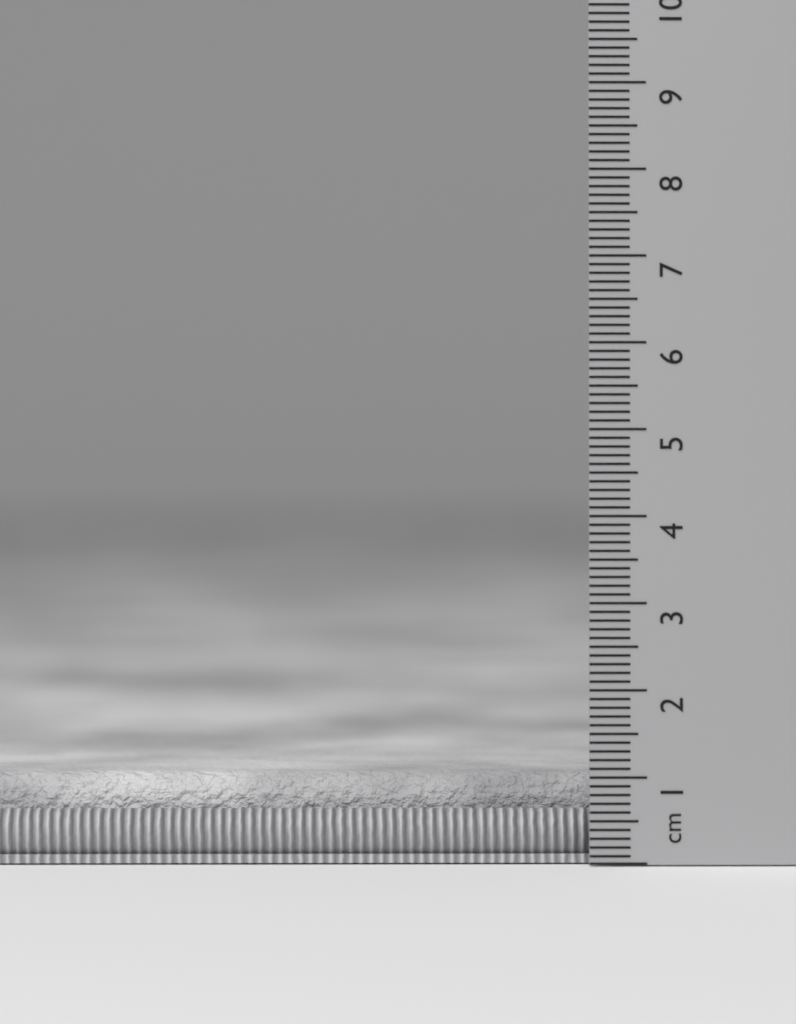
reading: 1.0 cm
